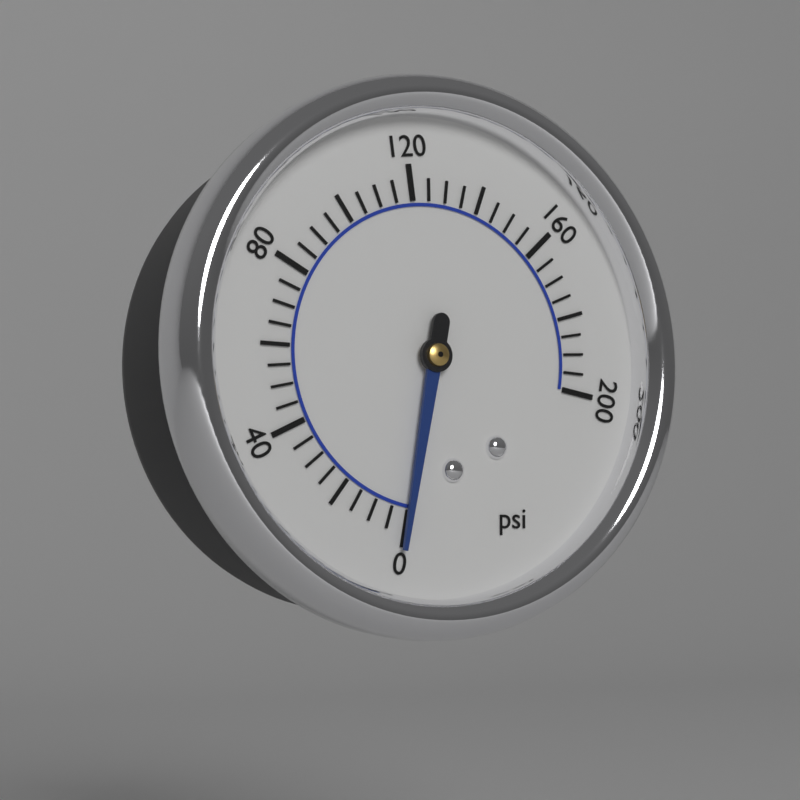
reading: 0 psi
